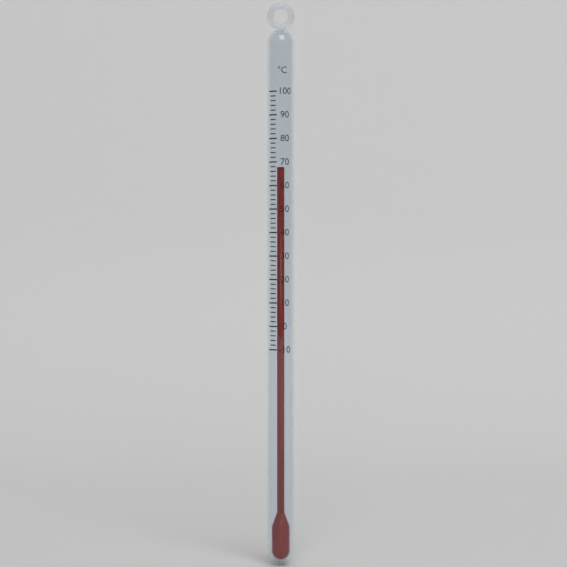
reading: 68 °C
